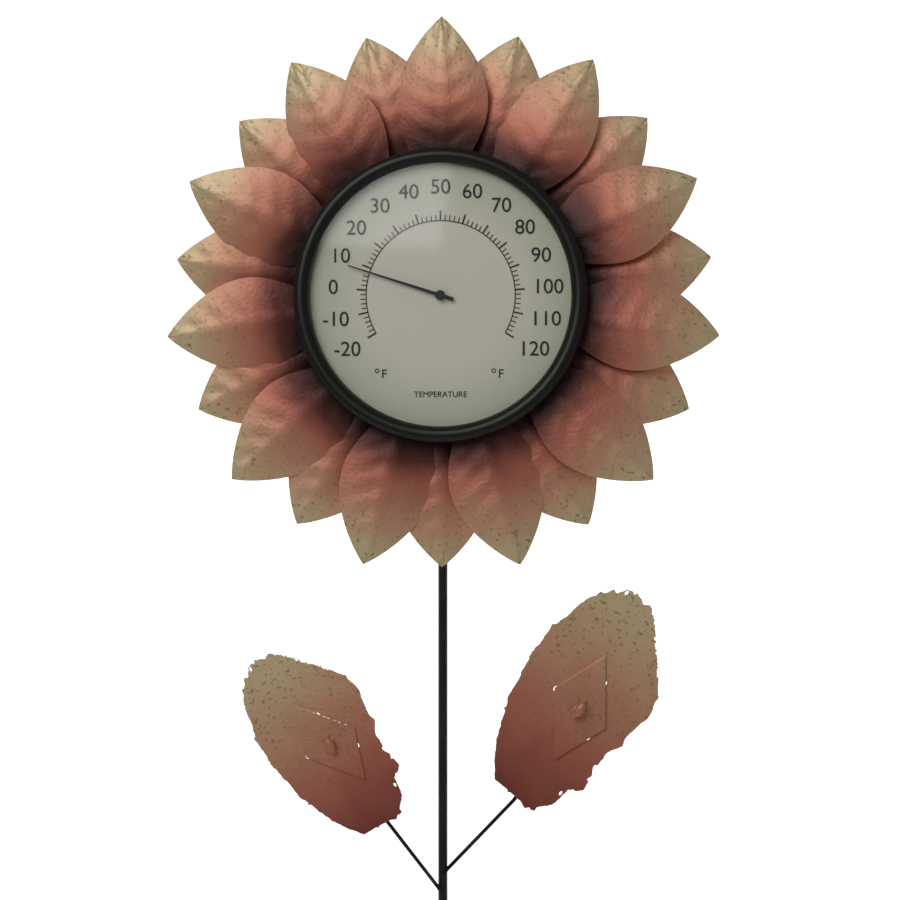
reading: 8 °F
